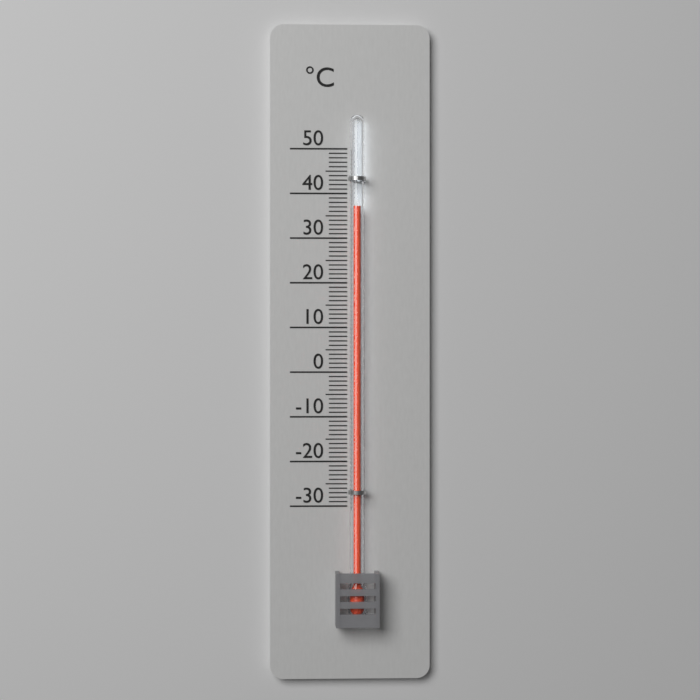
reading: 37 °C
